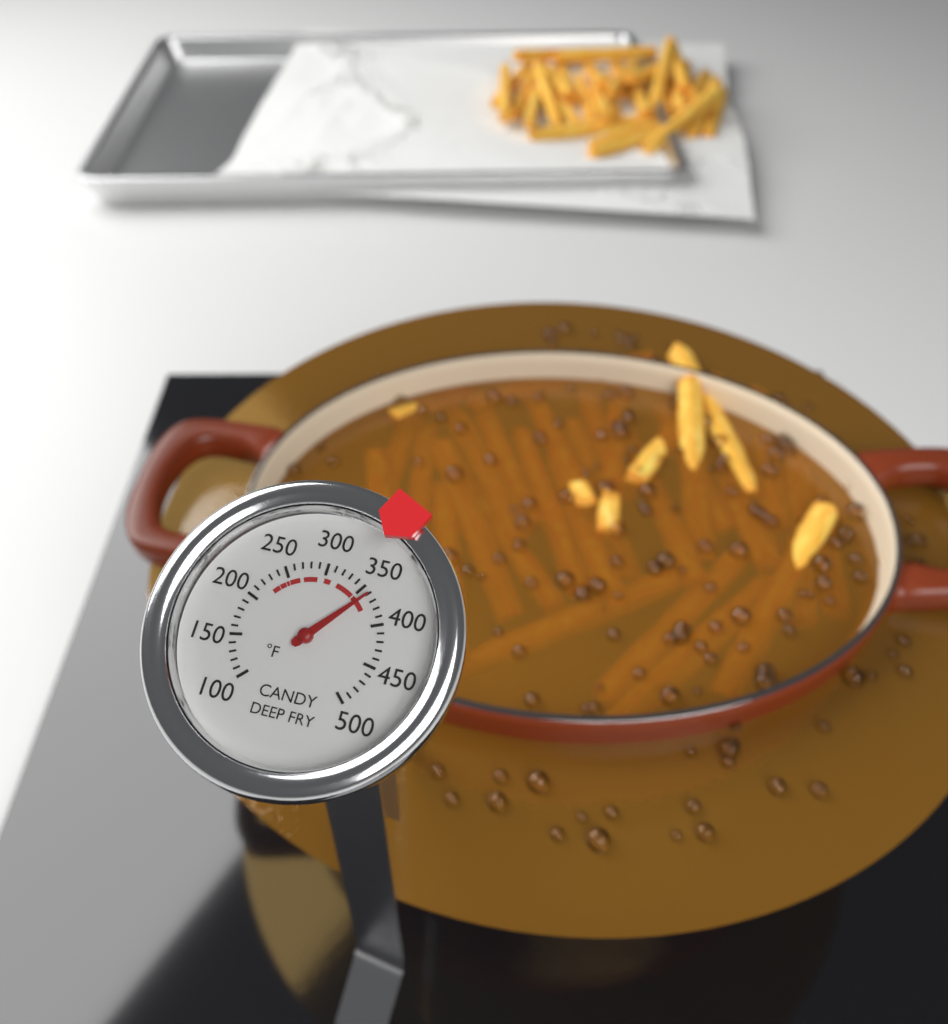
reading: 360 °F
